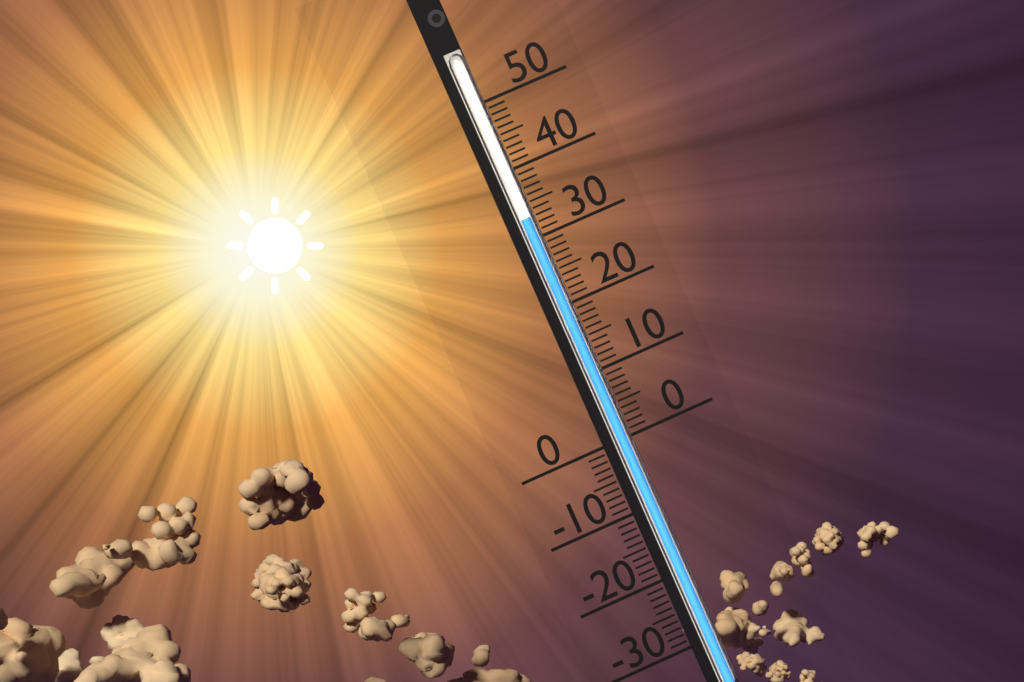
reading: 33 (no unit)
